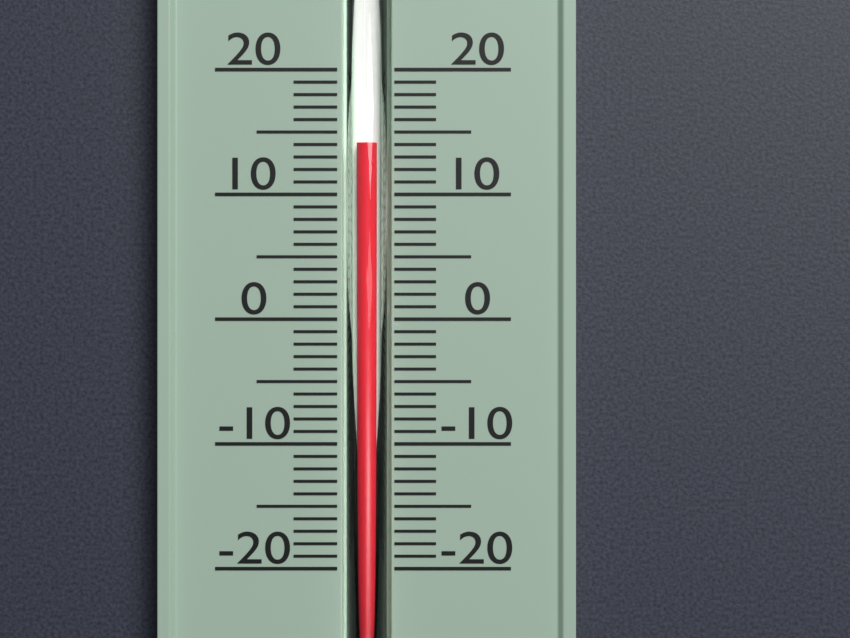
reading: 14 (no unit)
